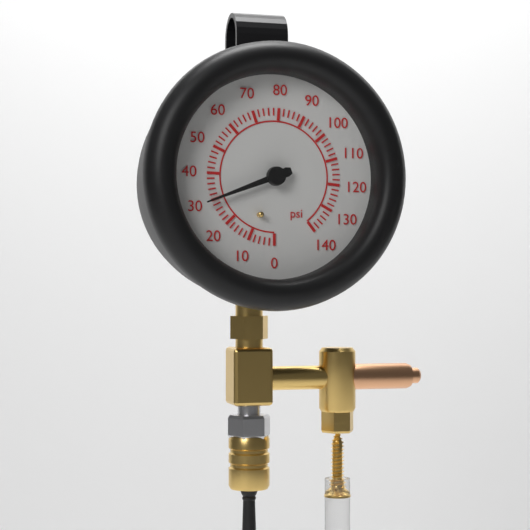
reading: 30 psi
